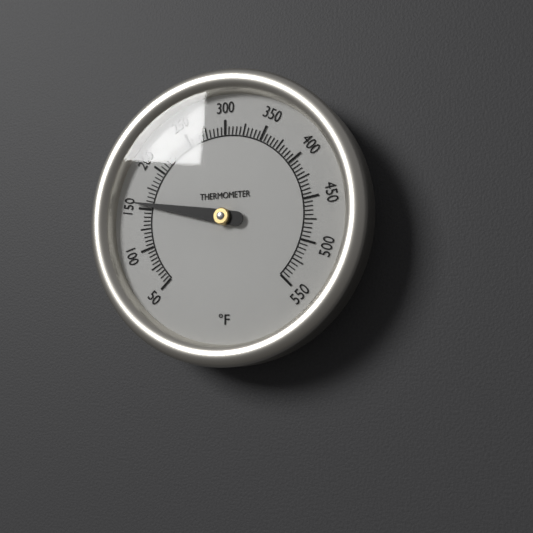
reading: 155 °F
